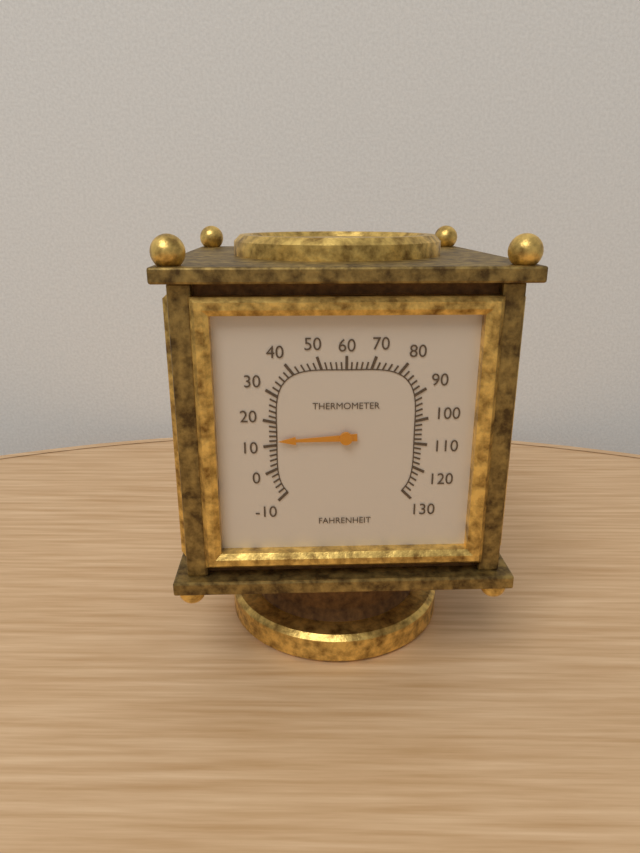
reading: 12 °F
